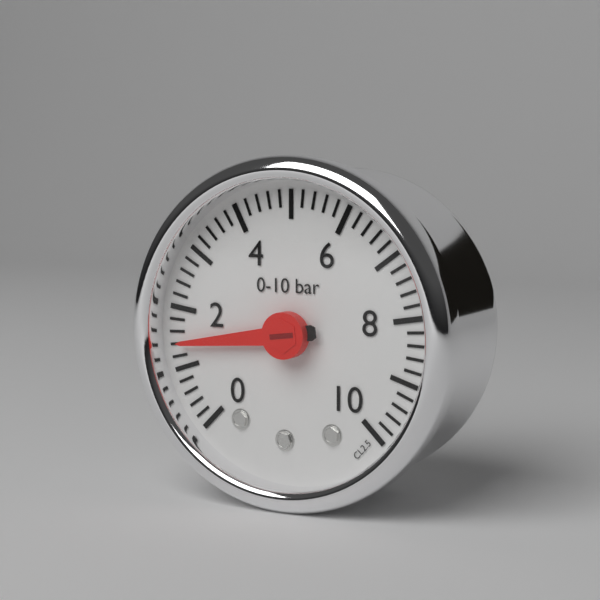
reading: 1.4 bar
